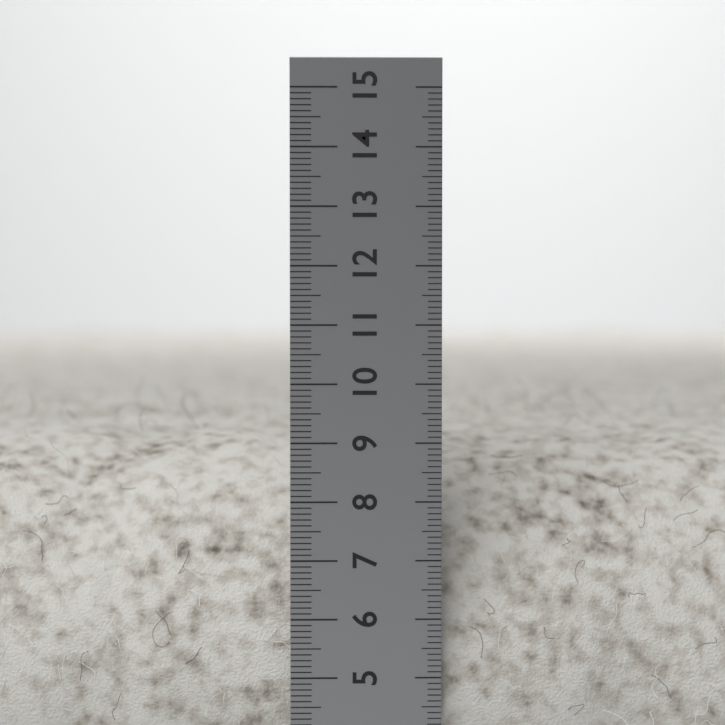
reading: 9.0 cm
